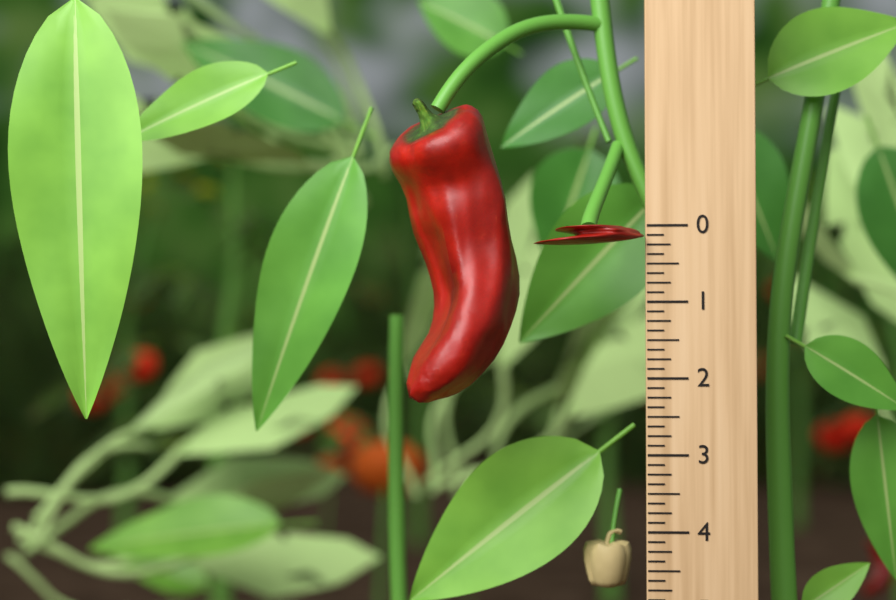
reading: 0.250 (no unit)
